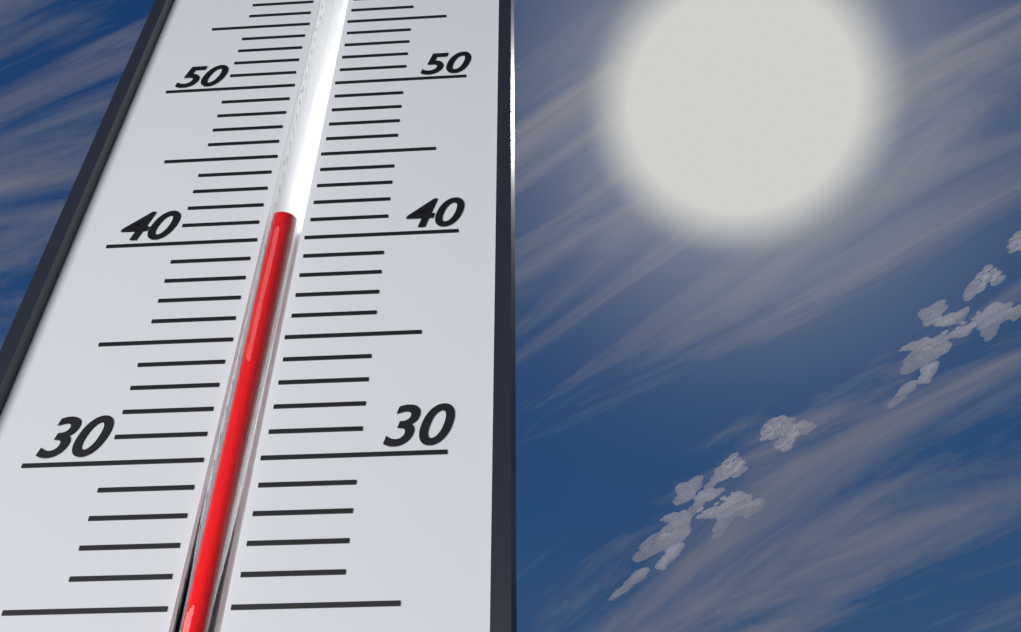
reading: 41 (no unit)
